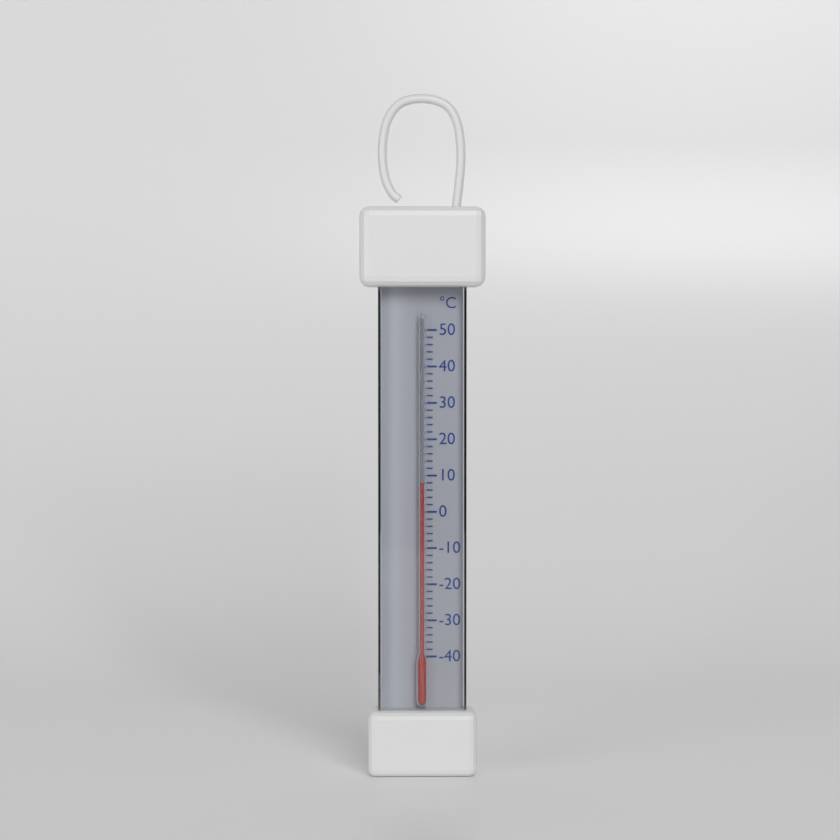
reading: 8 °C
